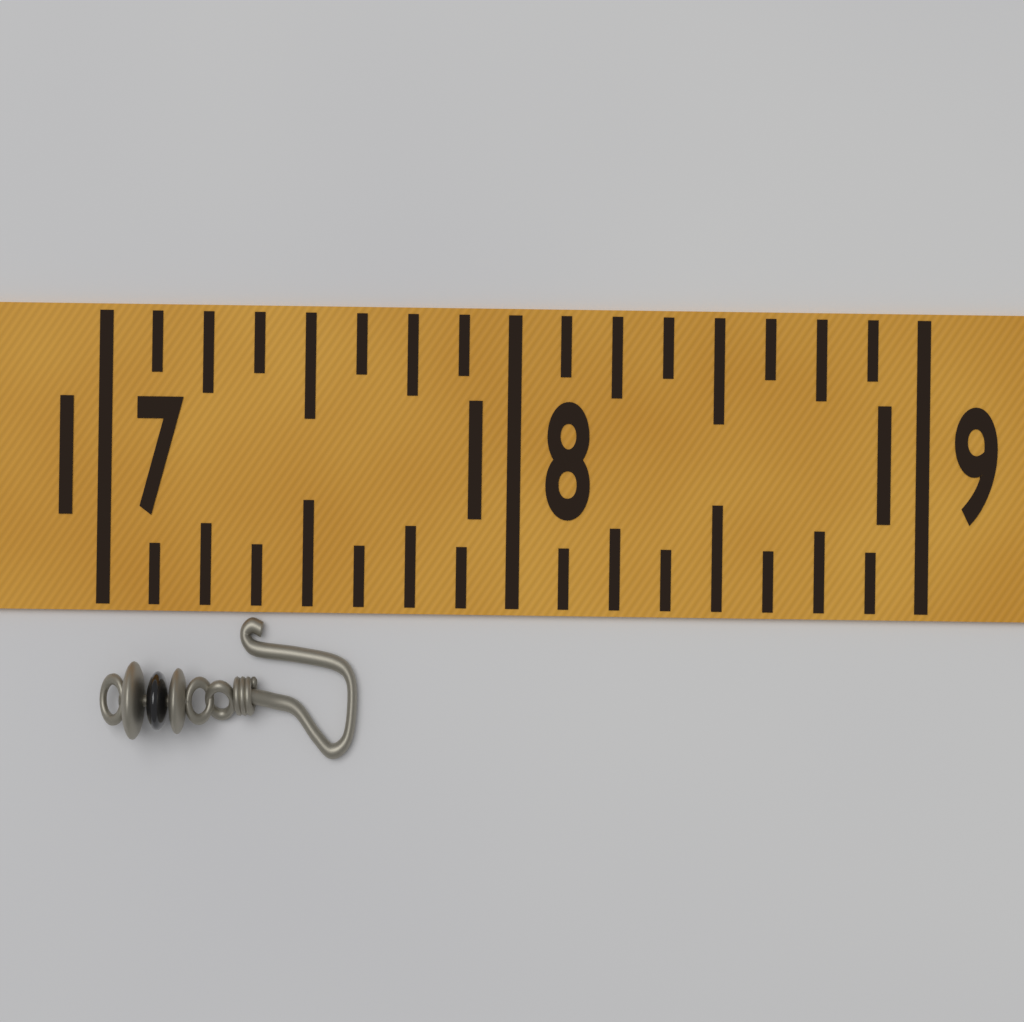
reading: 17.625 (no unit)
